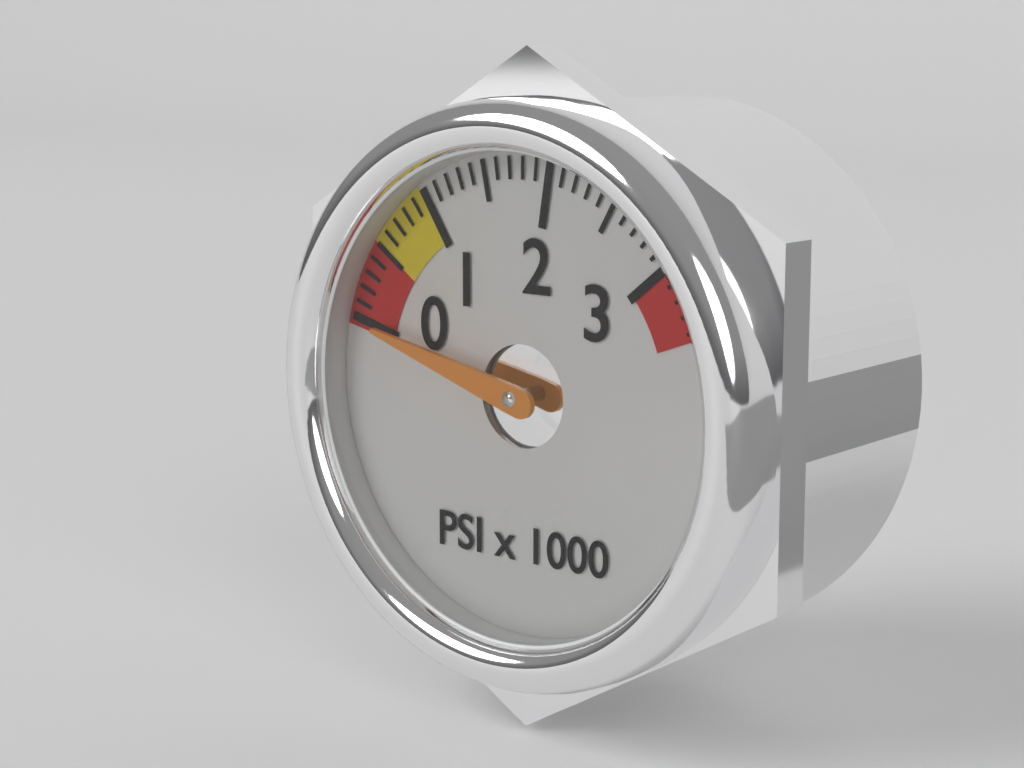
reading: 0 psi
